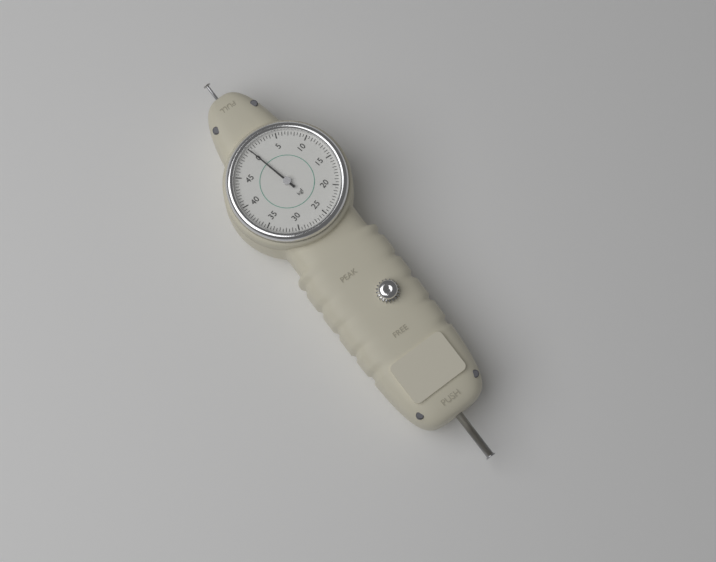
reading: 0.0 kgf
